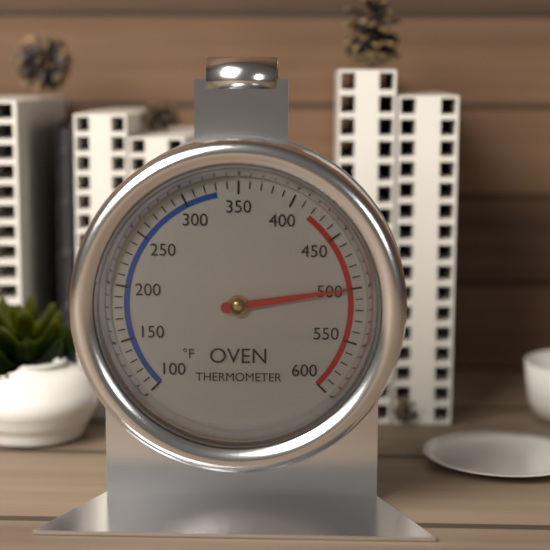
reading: 500 °F
